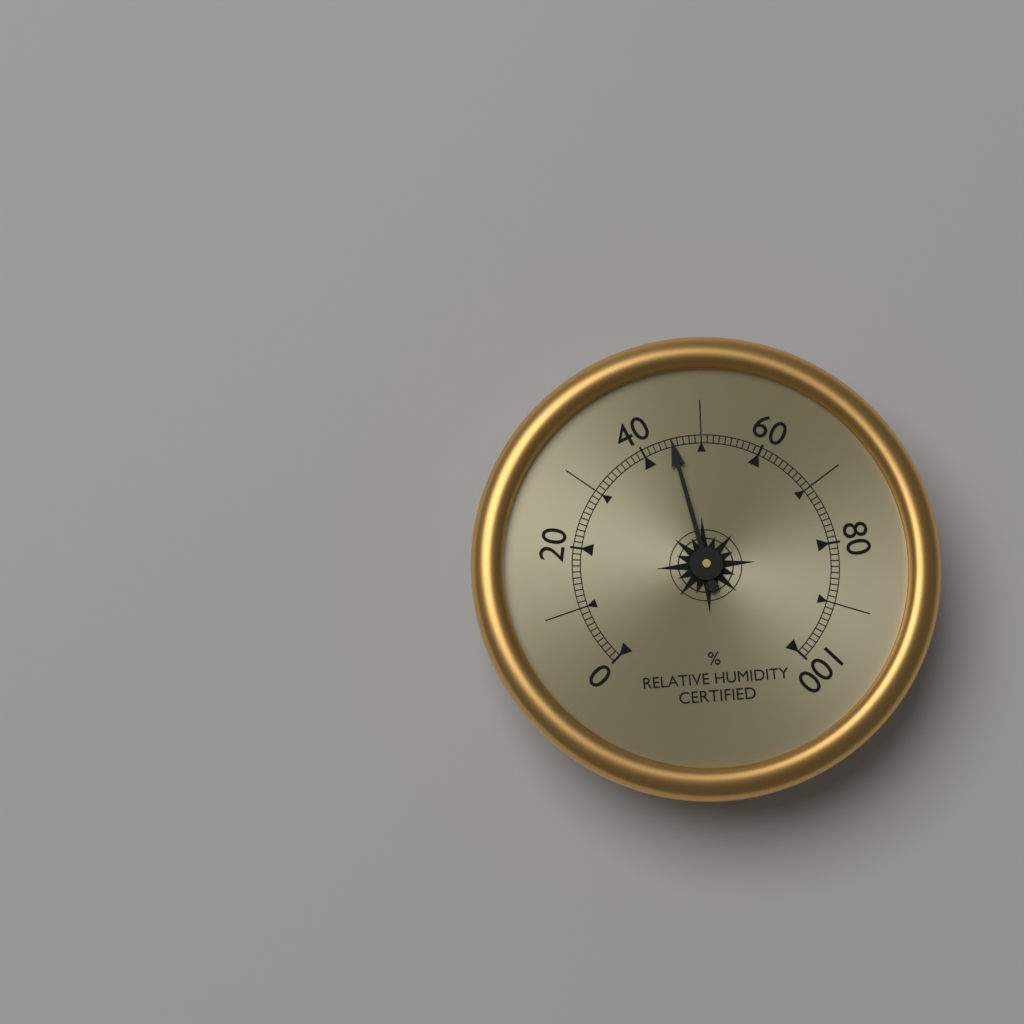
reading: 45 %
